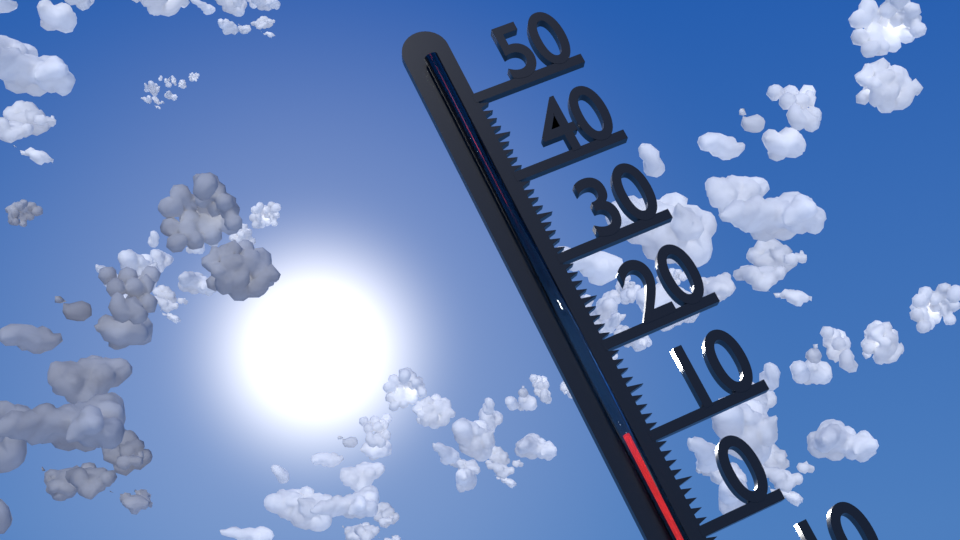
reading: 11 °C
